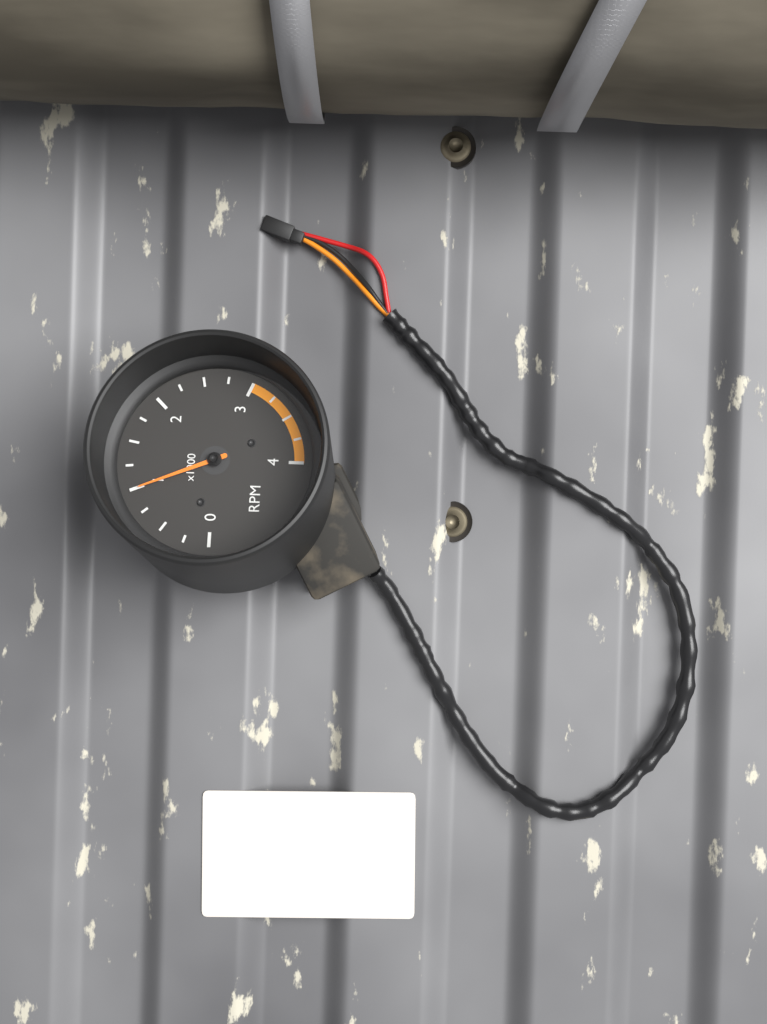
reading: 1.00 x1000 RPM
